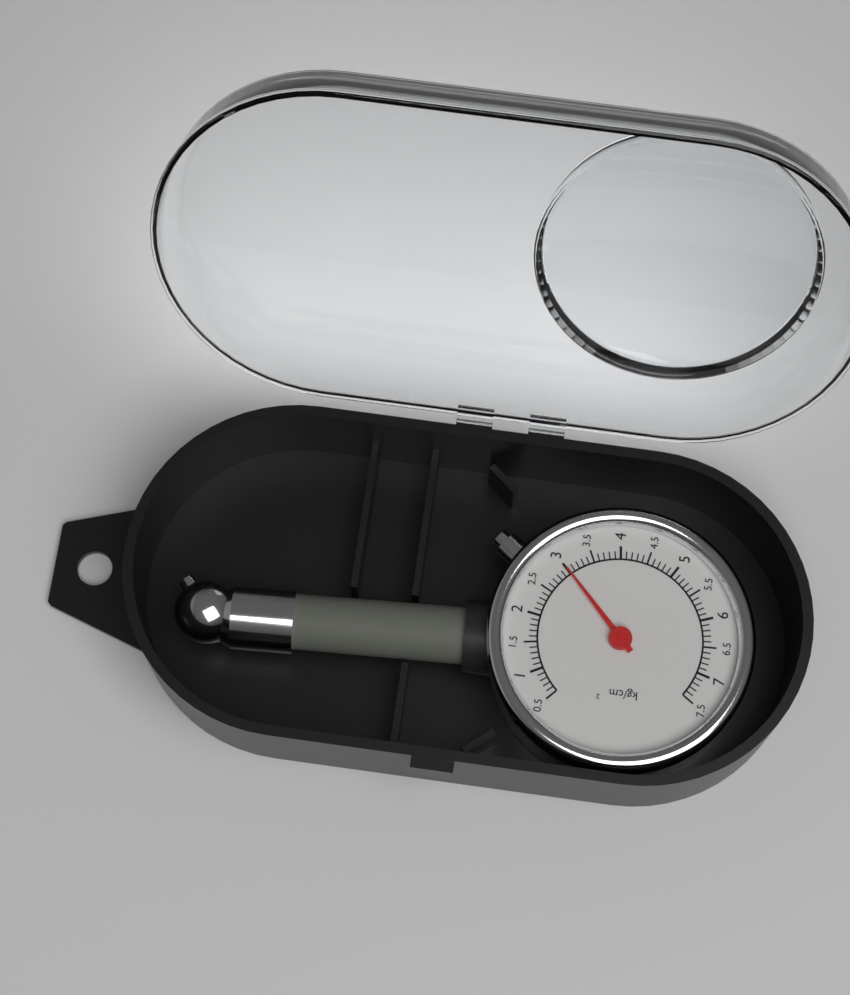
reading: 3.0 kg/cm²
